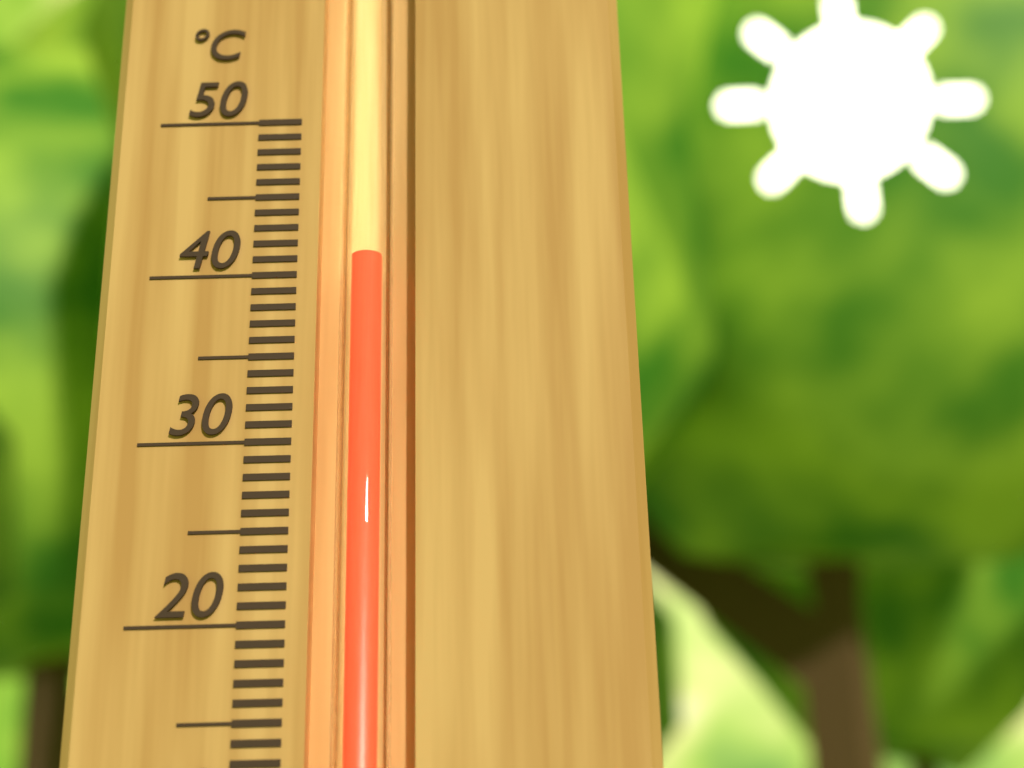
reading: 41 °C
